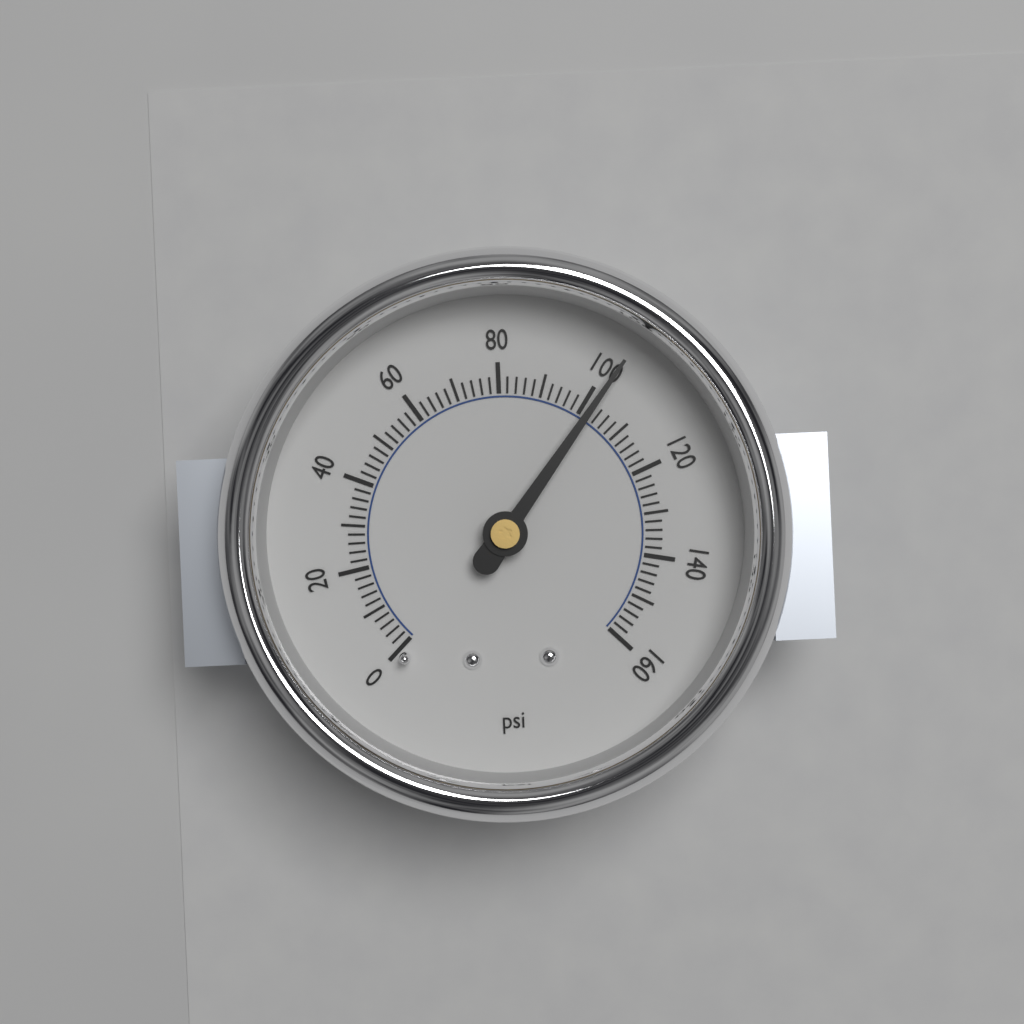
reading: 102 psi
